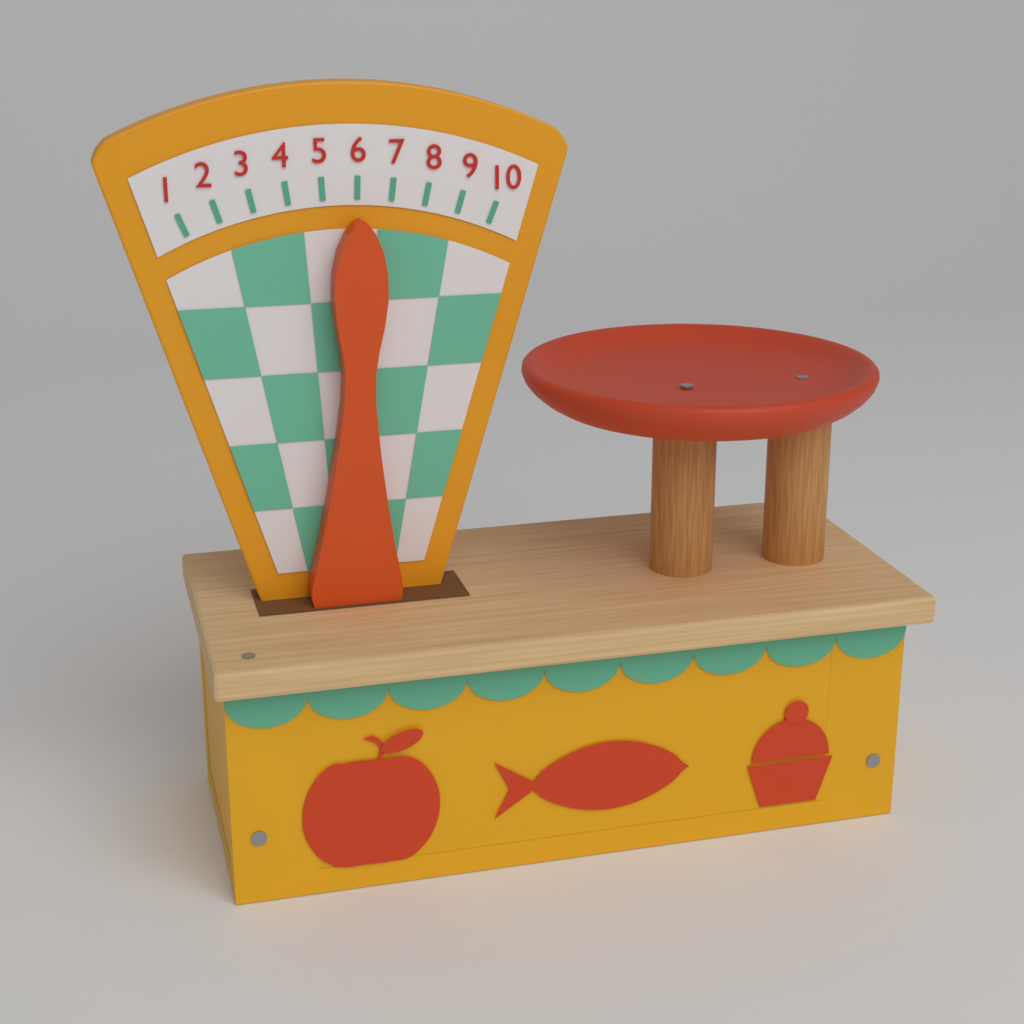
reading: 6 (no unit)
